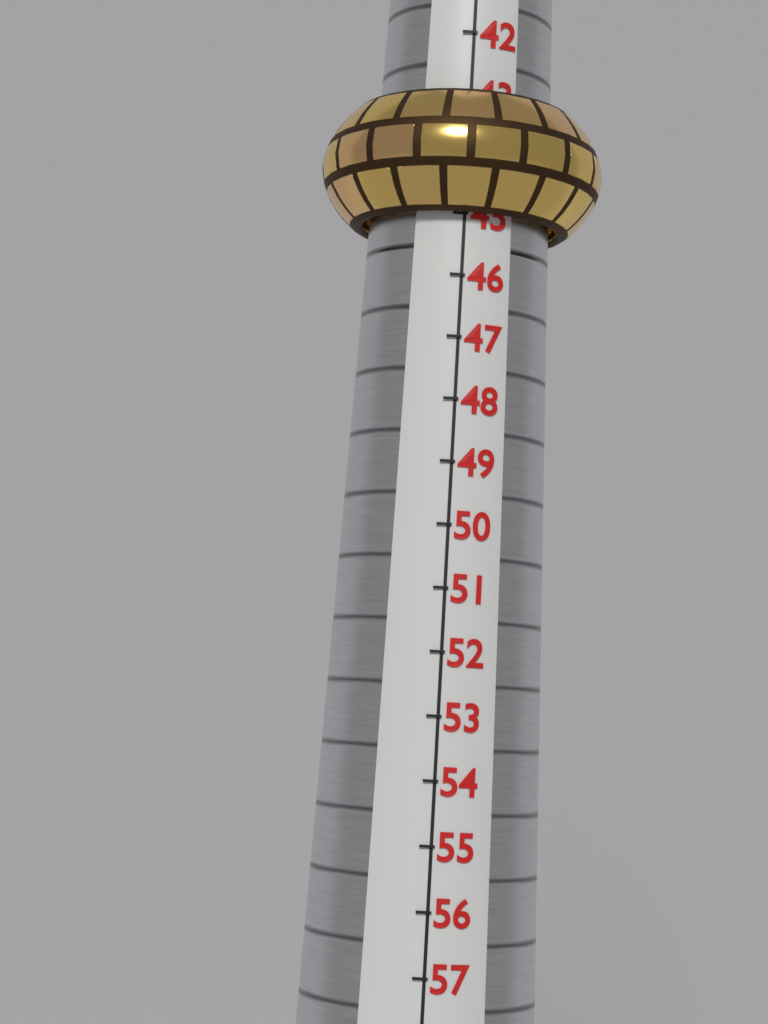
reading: 45 (no unit)
